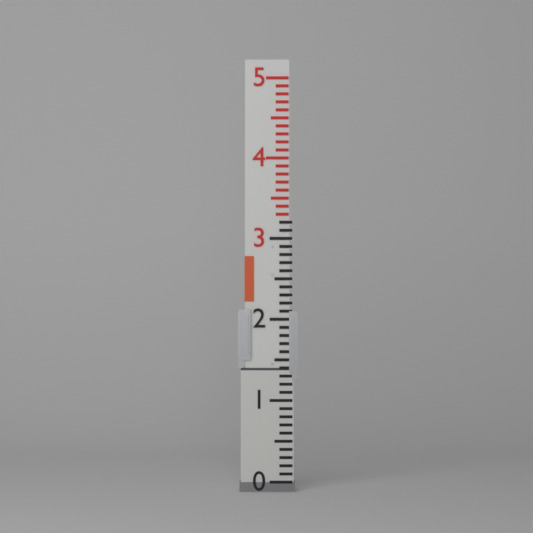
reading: 1.4 (no unit)
